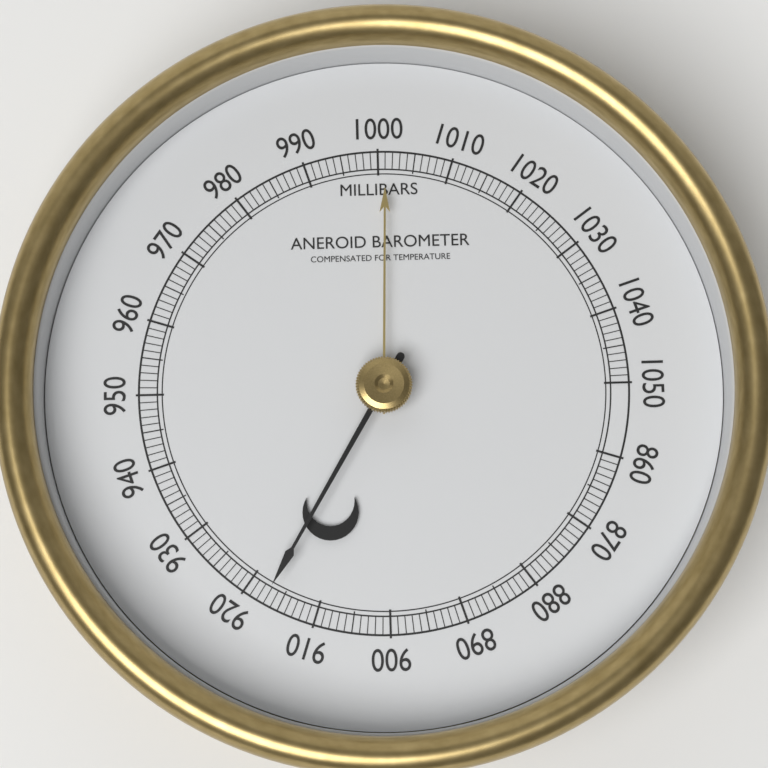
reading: 917 mbar
